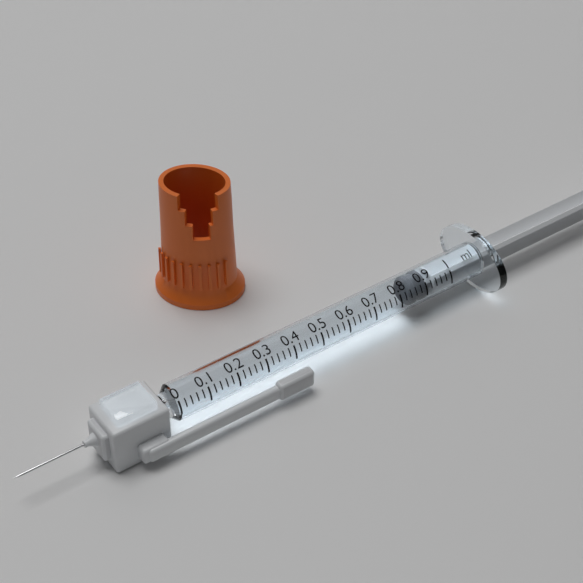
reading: 0.84 ml
